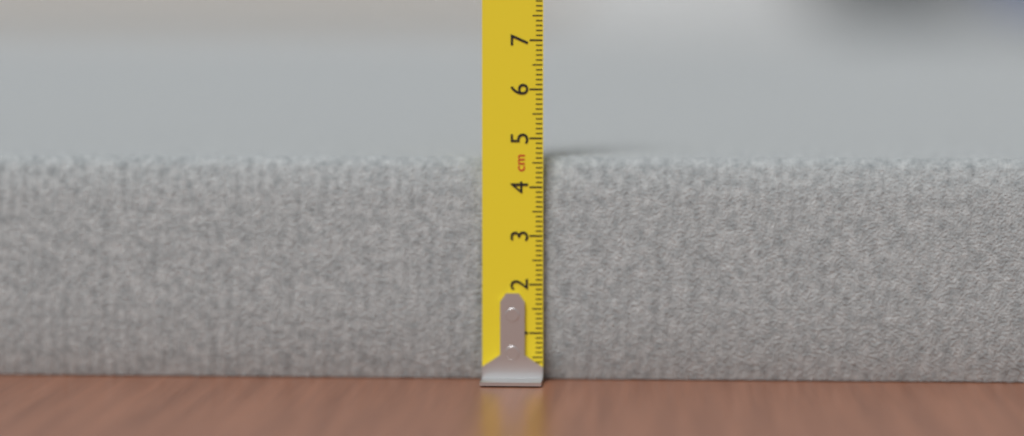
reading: 4.6 cm
